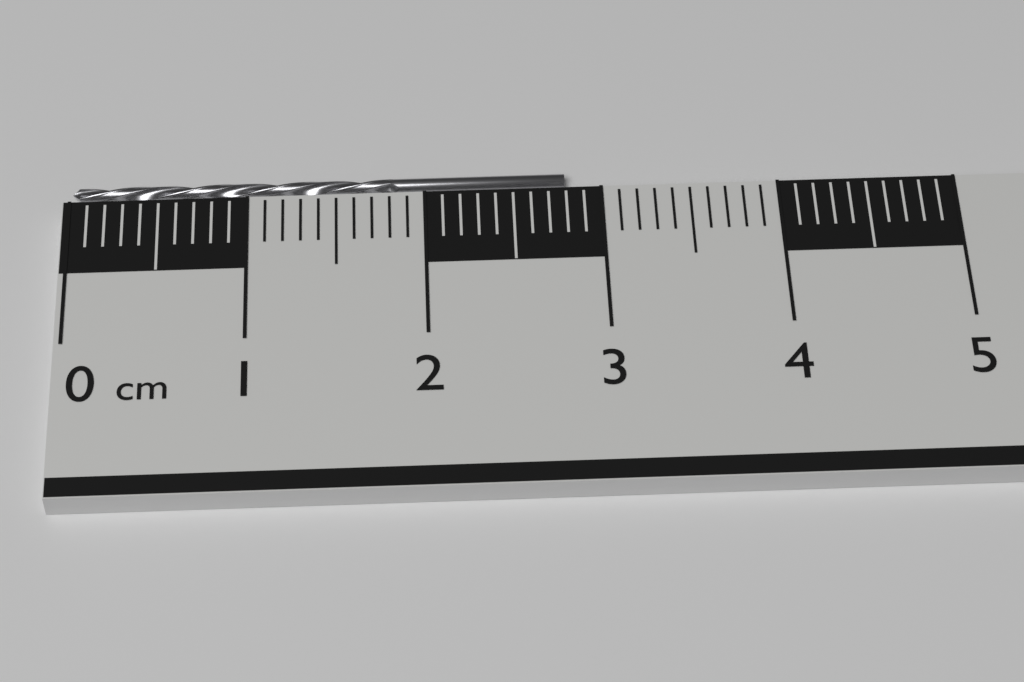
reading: 2.8 cm
